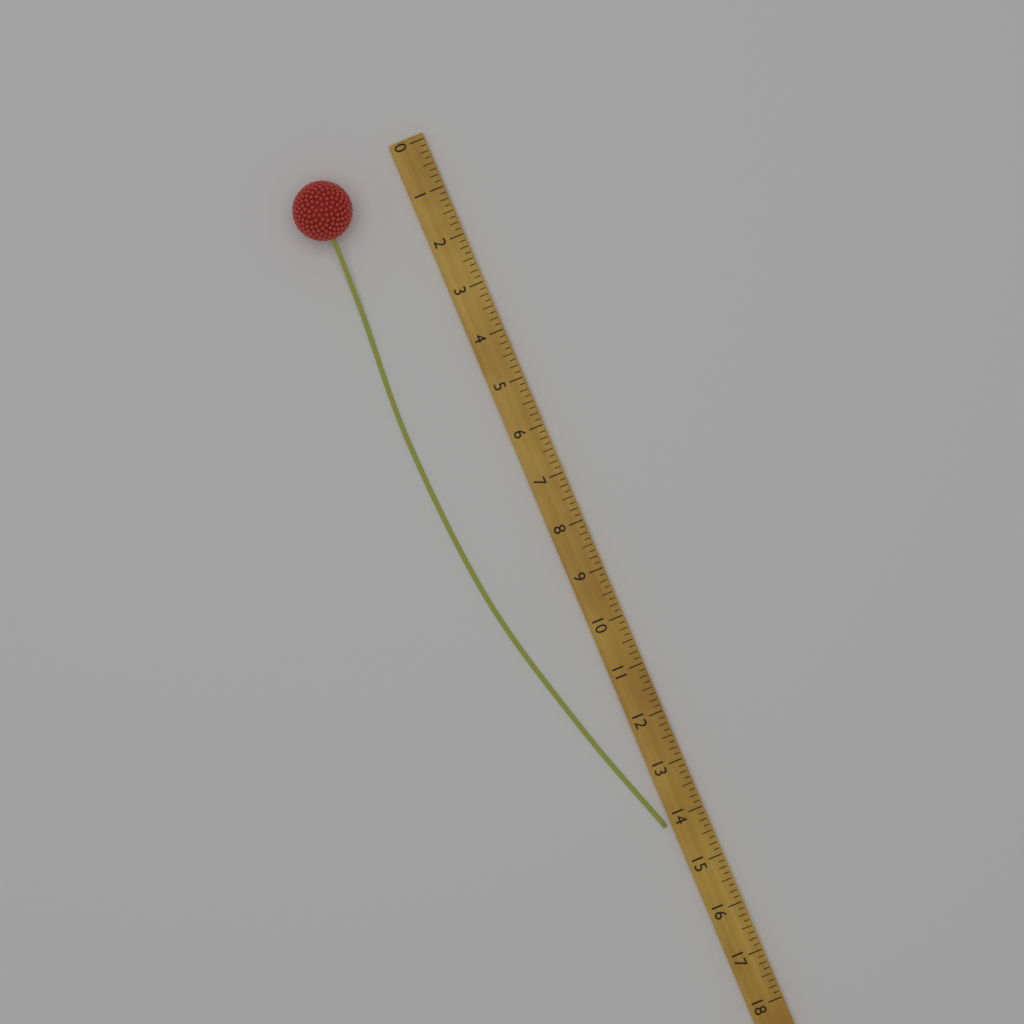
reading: 14.125 (no unit)
